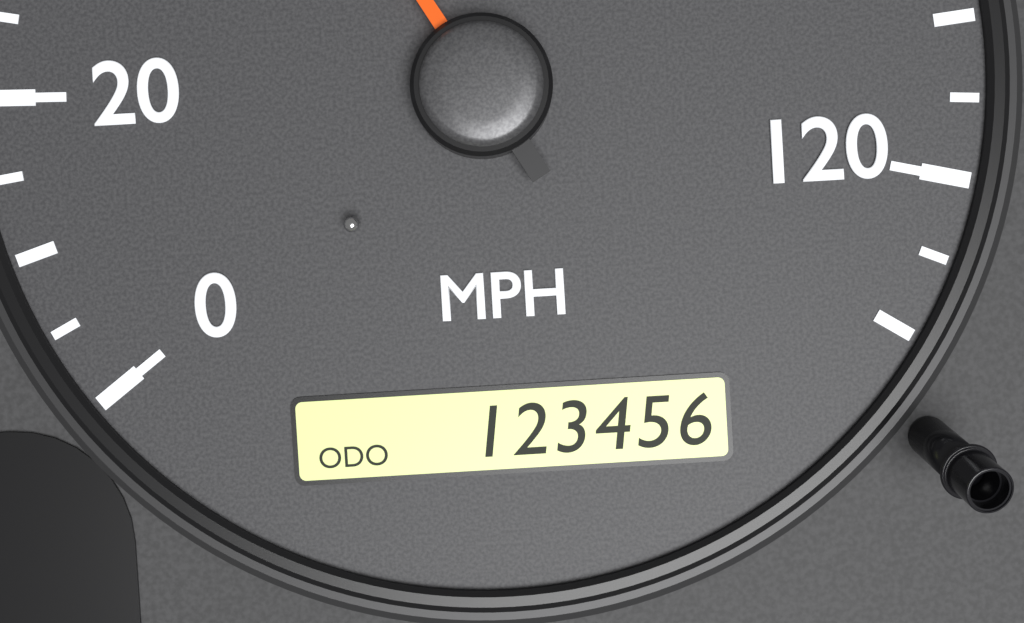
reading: 50 MPH
